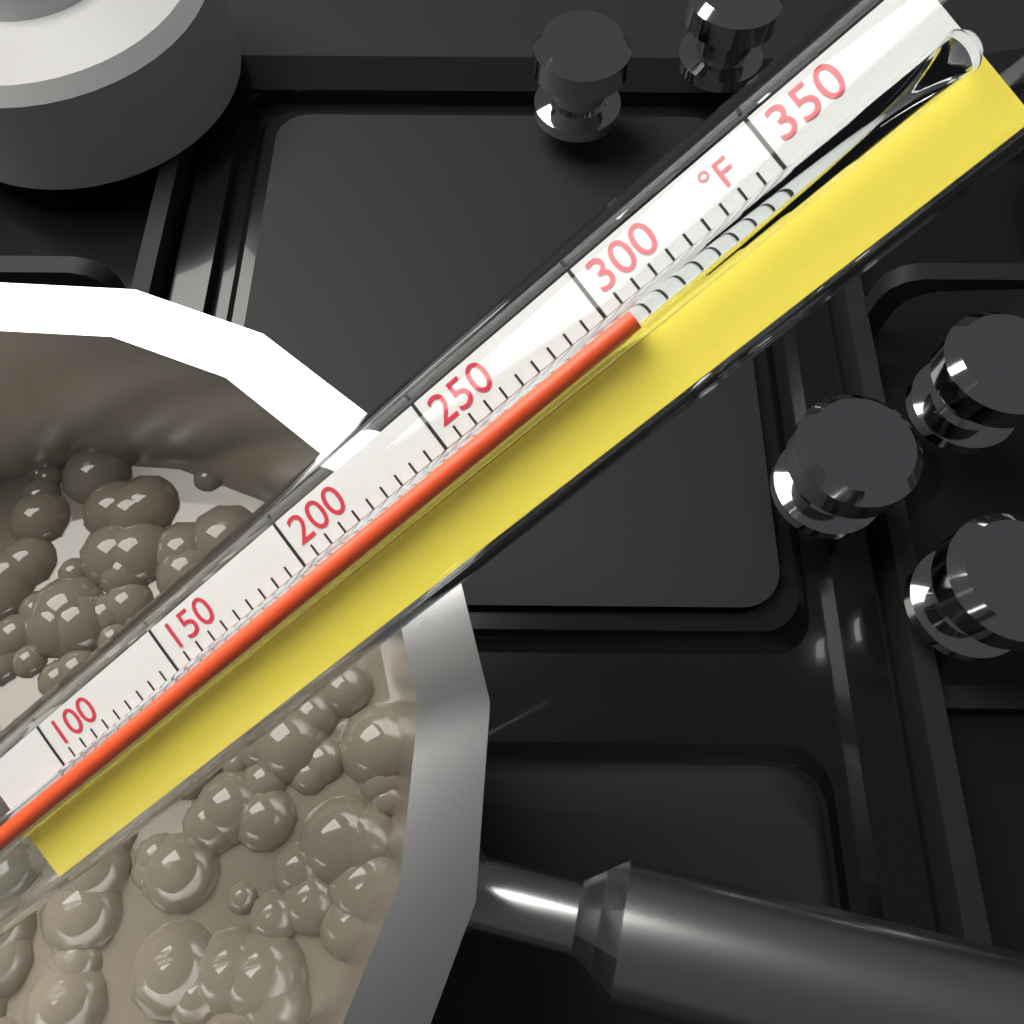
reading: 305 °F
